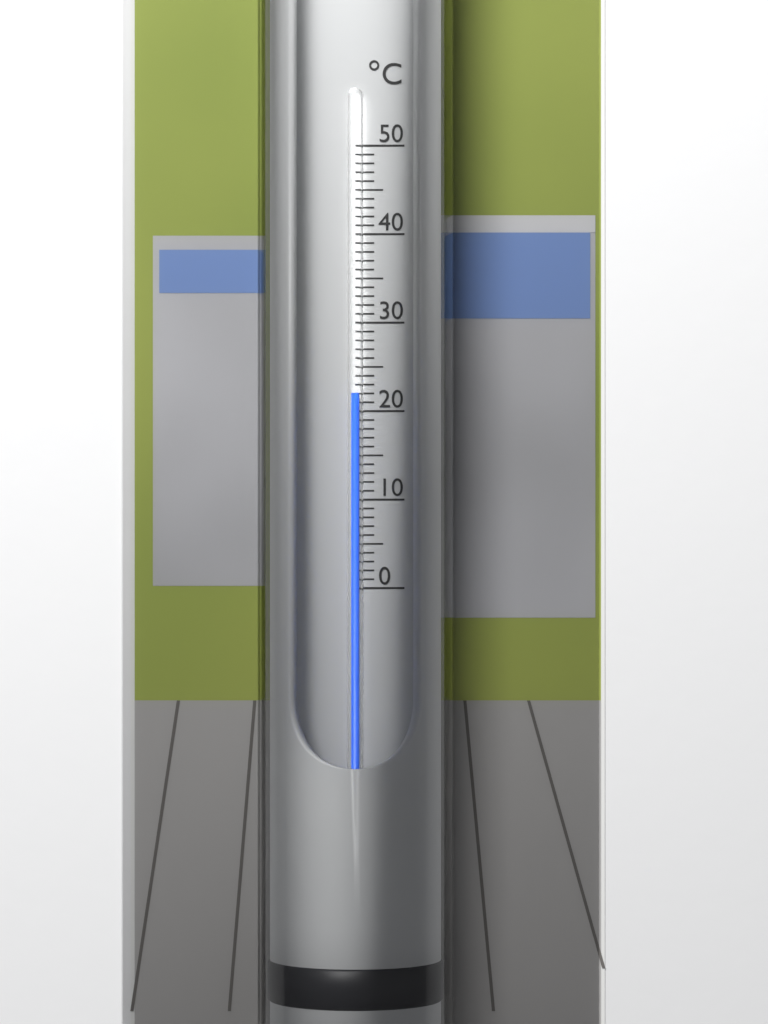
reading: 22 °C
